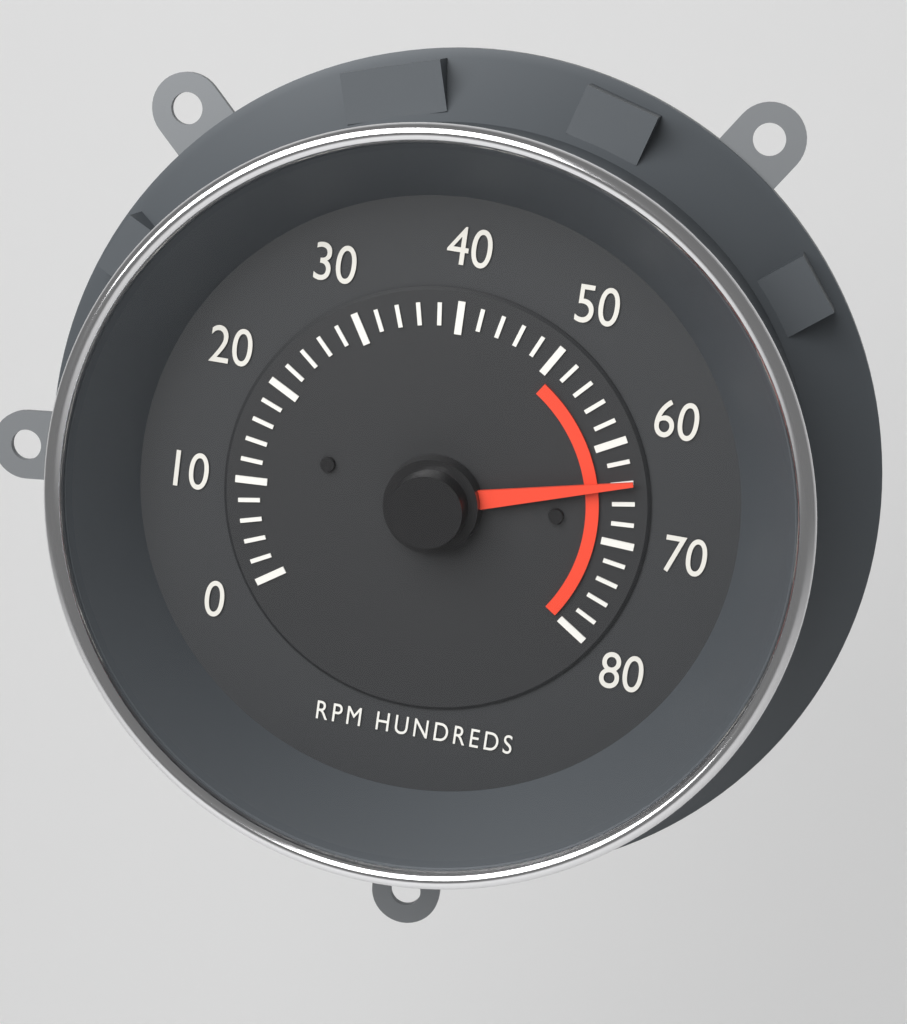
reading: 6400 RPM
